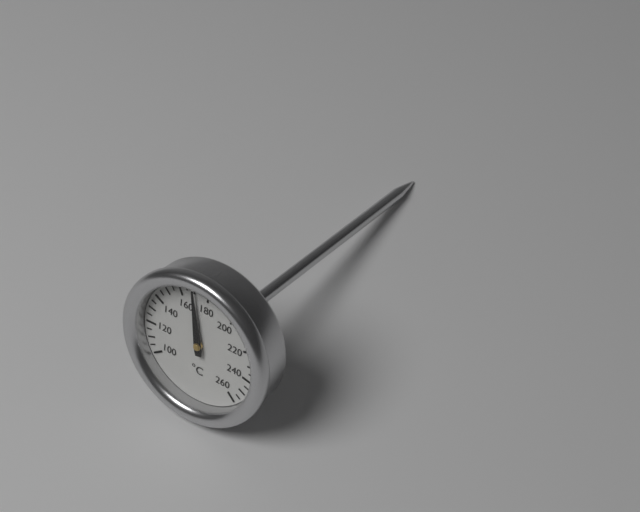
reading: 170 °C
